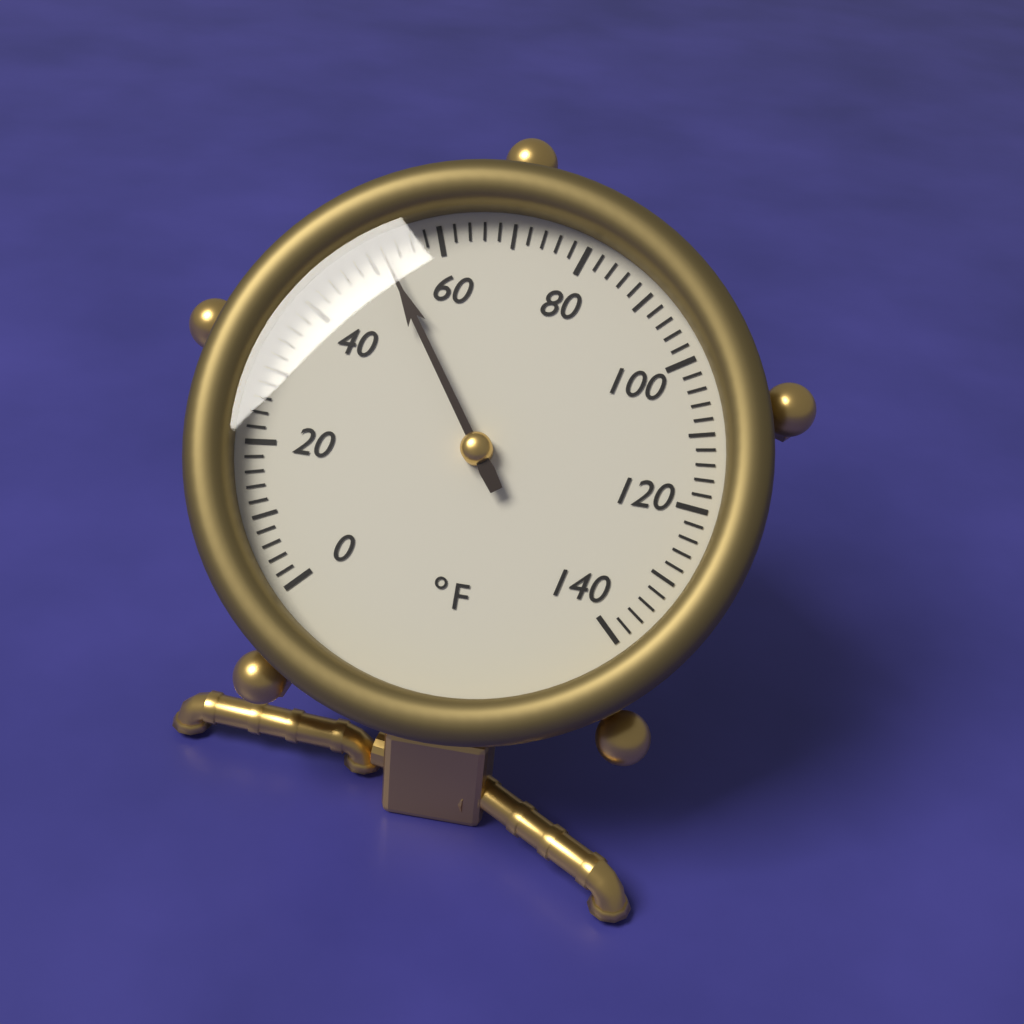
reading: 52 °F
